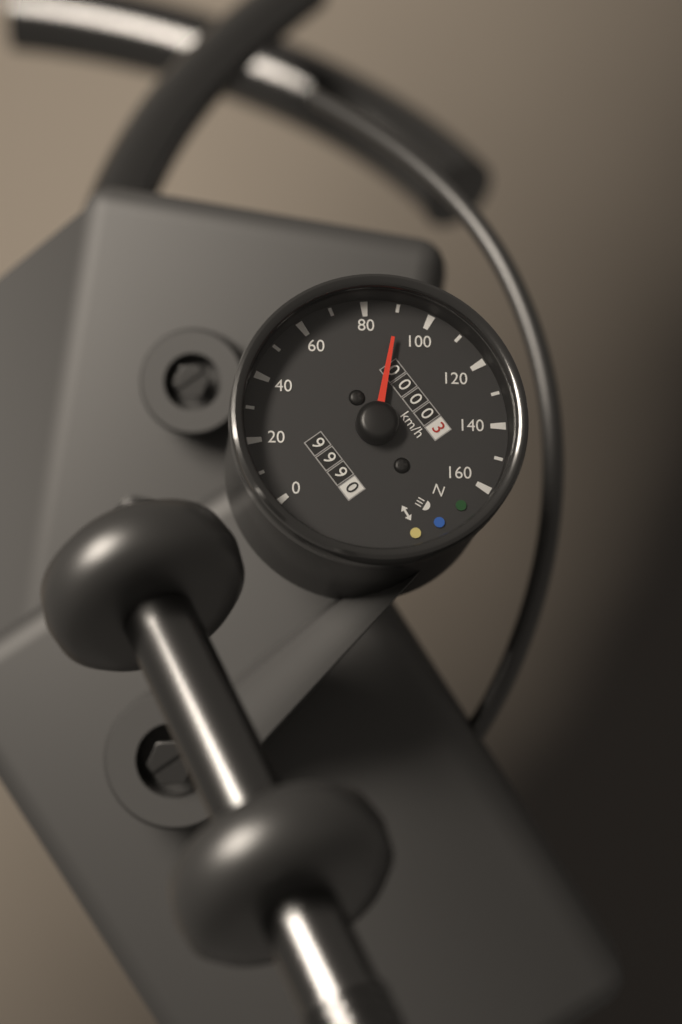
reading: 90 km/h
